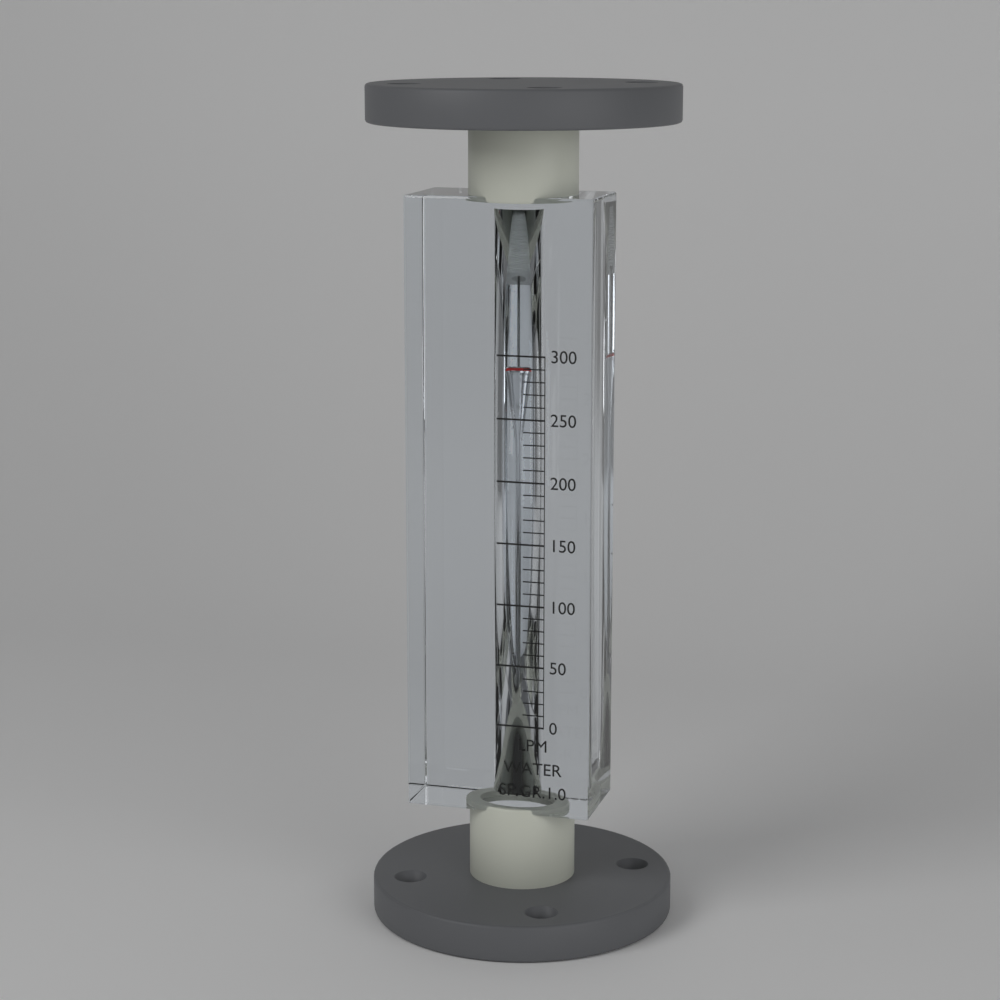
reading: 290 LPM
